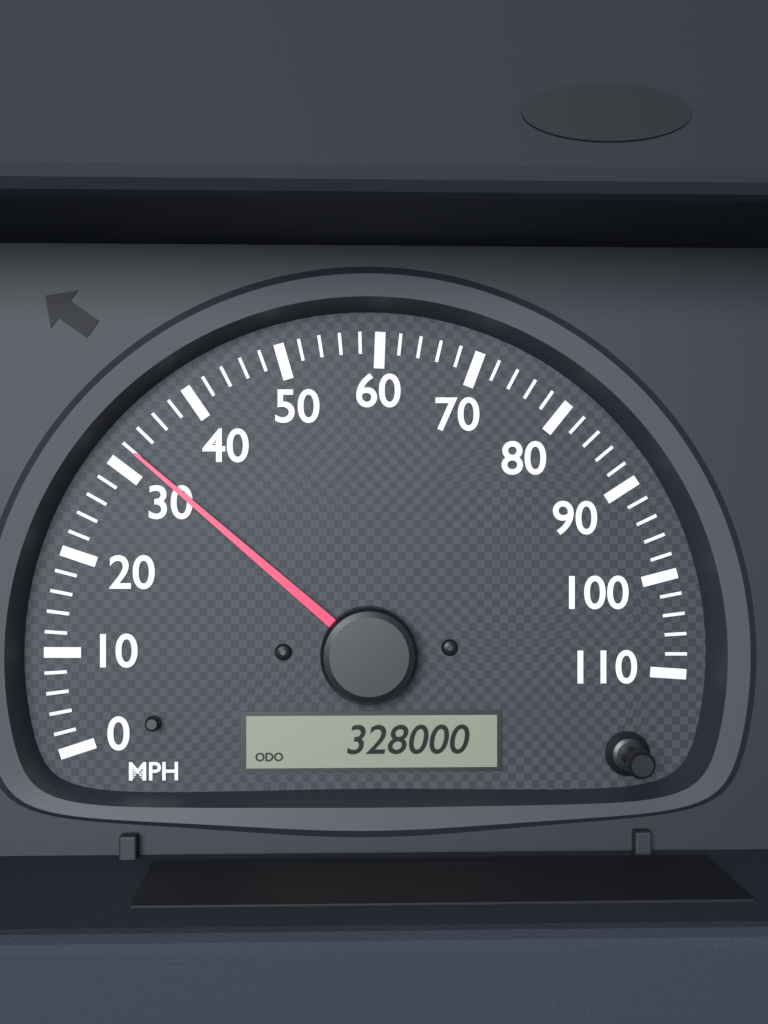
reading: 32 MPH
